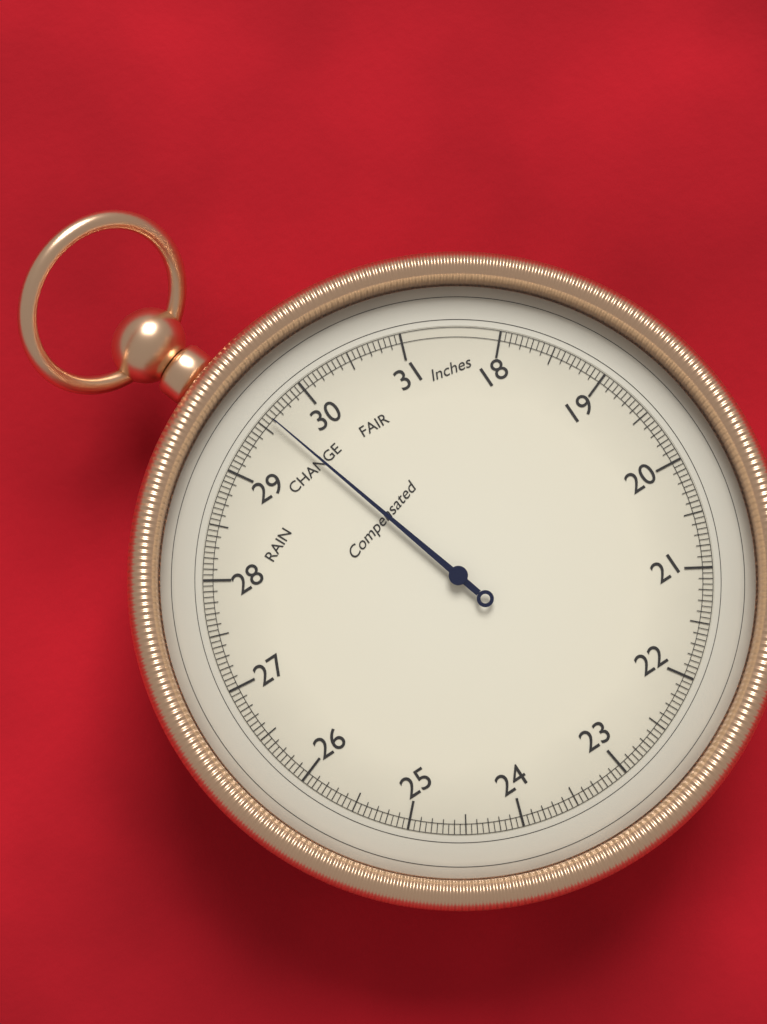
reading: 29.60 inHg
